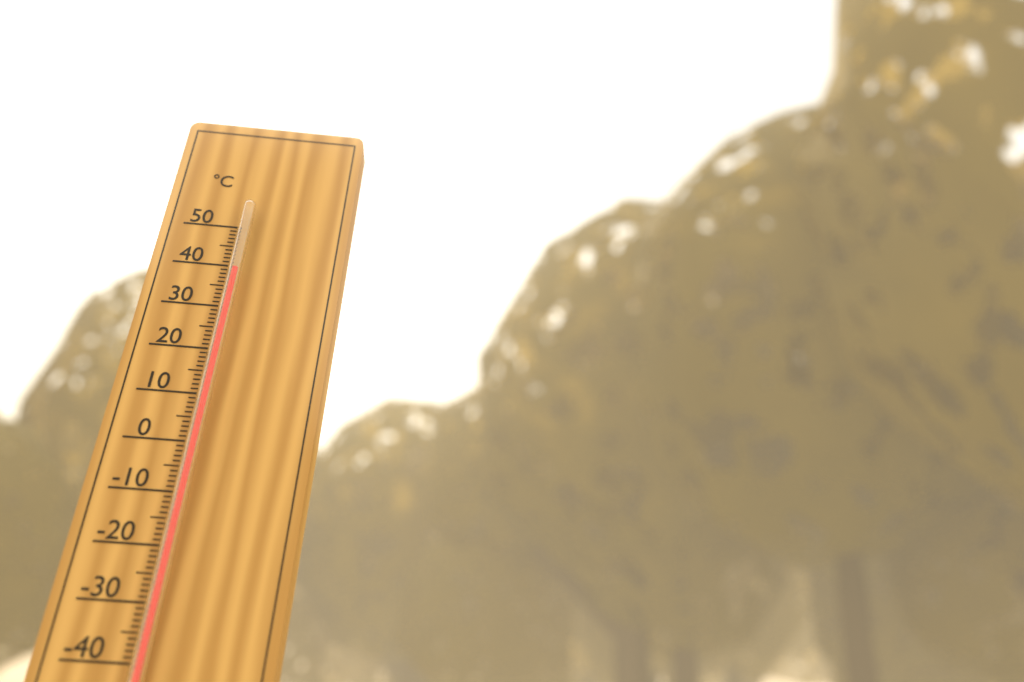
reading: 38 °C
